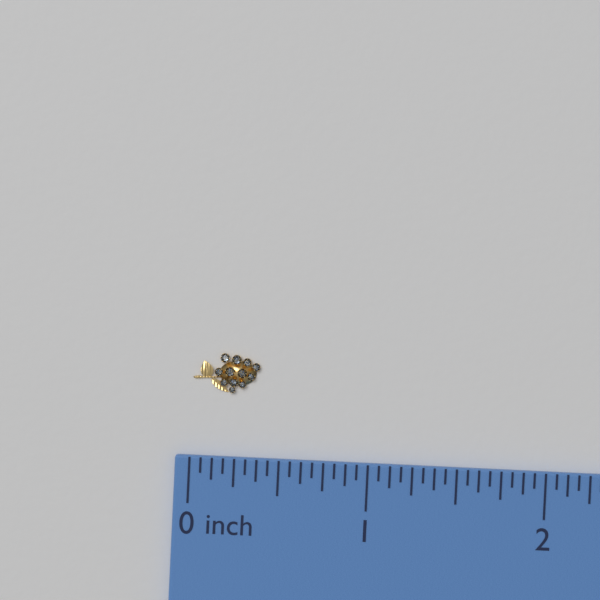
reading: 0.3750 inch
